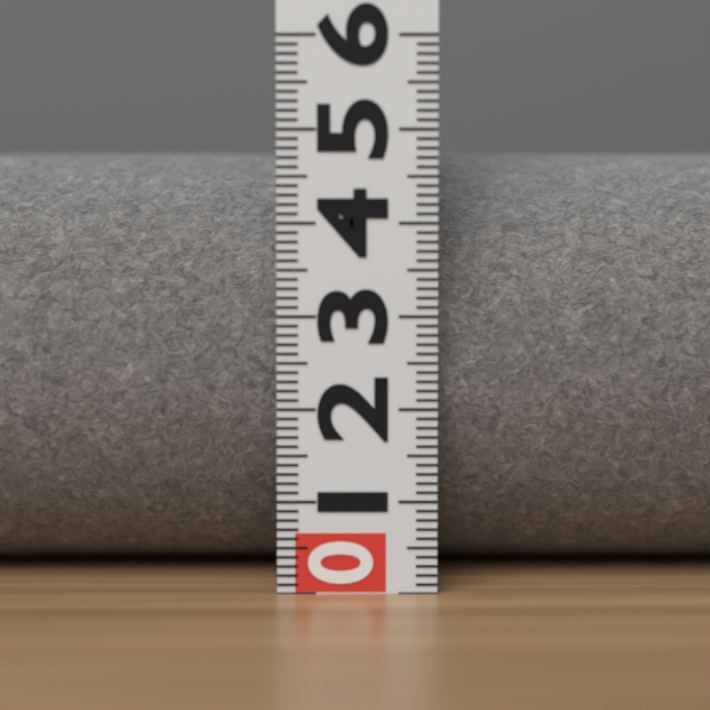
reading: 4.9 (no unit)
